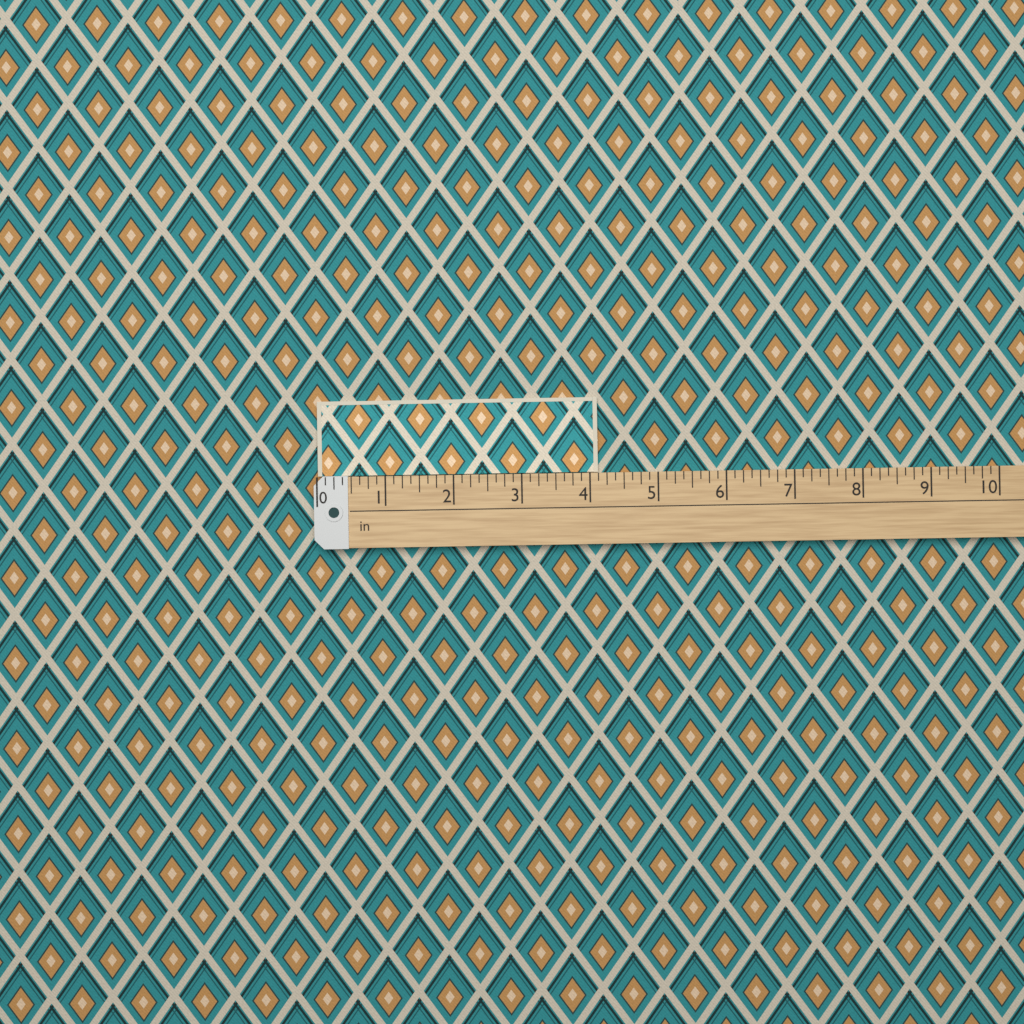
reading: 4.125 in
